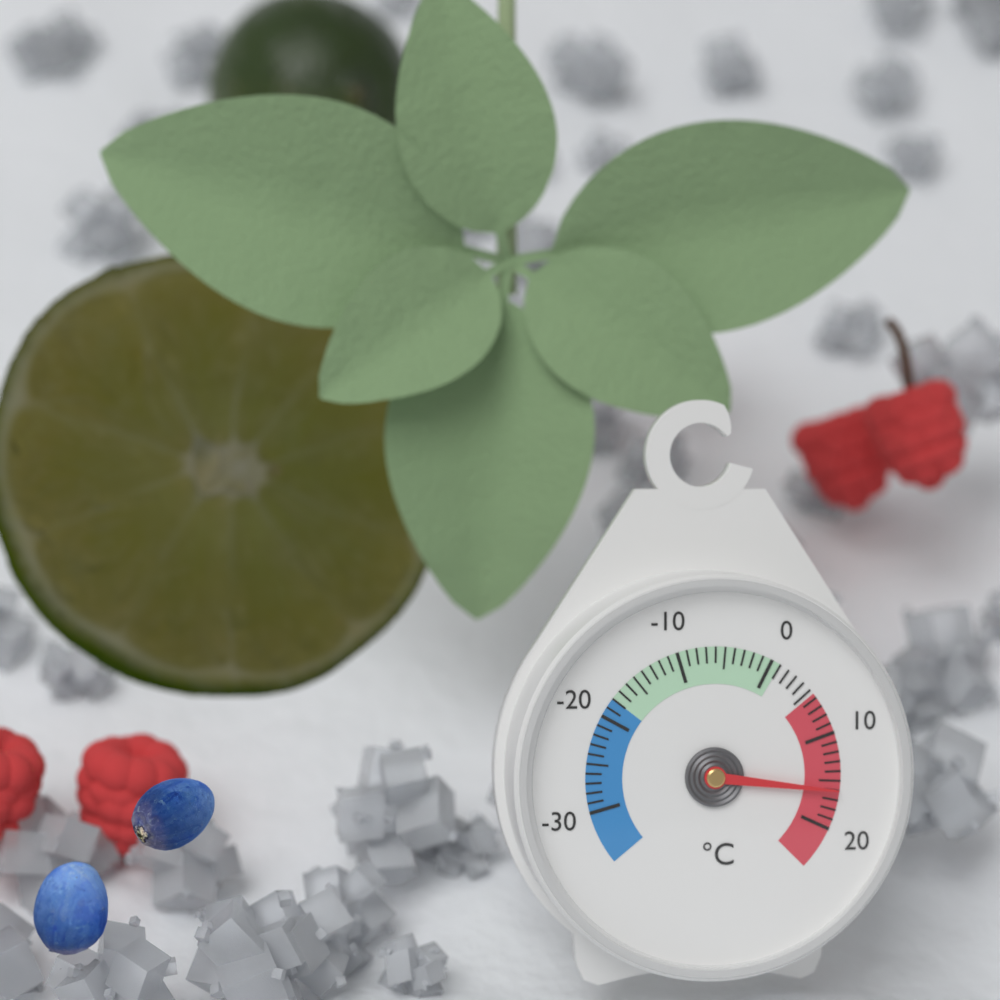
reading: 16 °C
